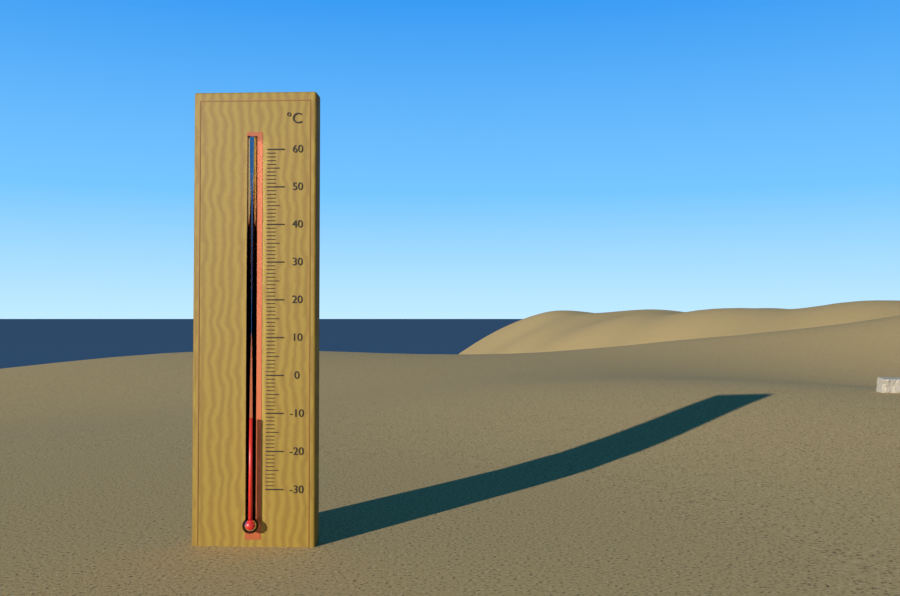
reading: -11 °C
